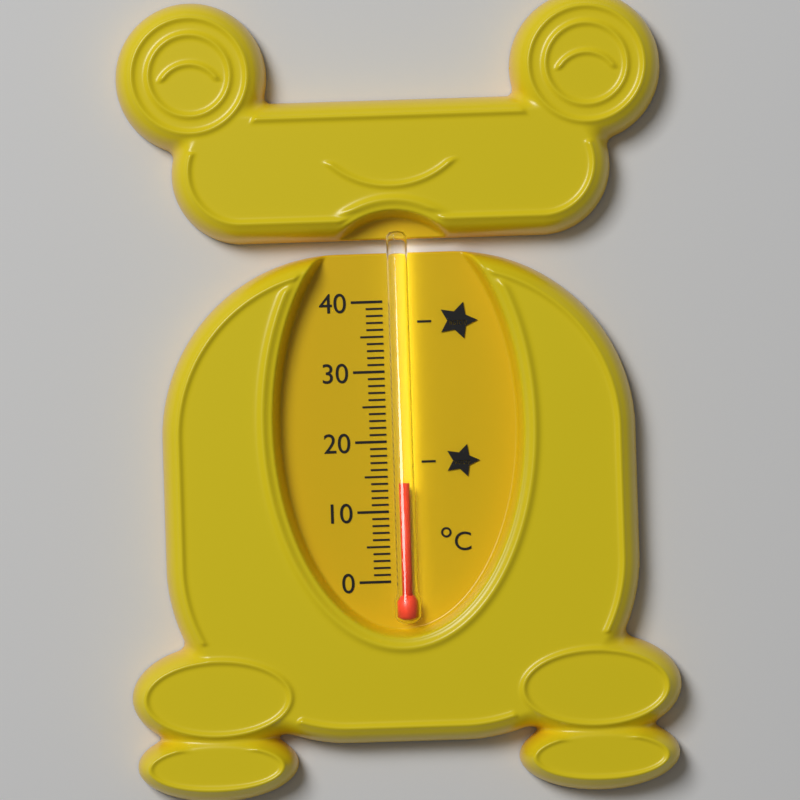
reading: 14 °C
